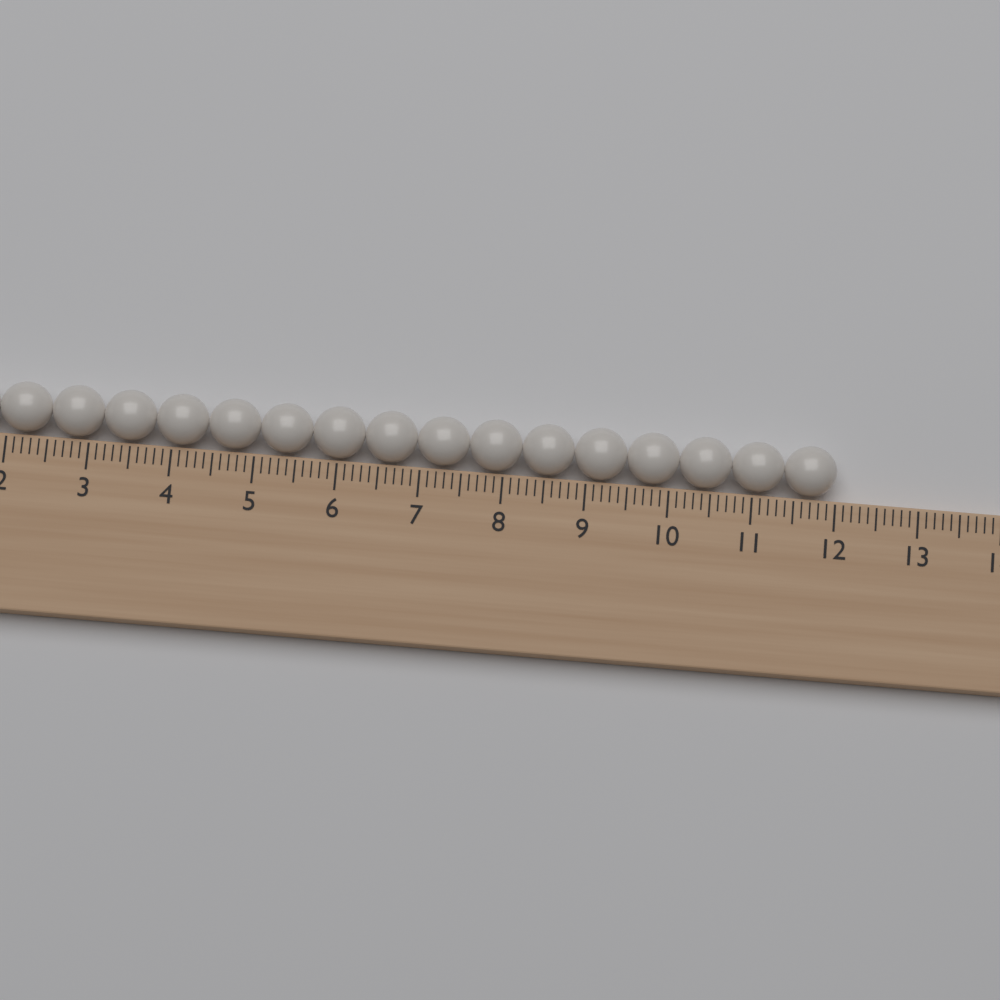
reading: 12.0 (no unit)
